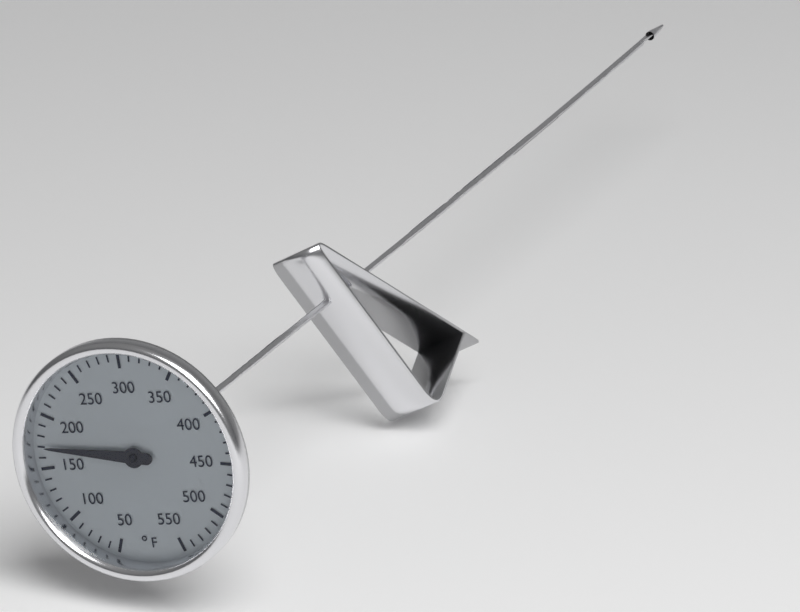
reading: 170 °F
